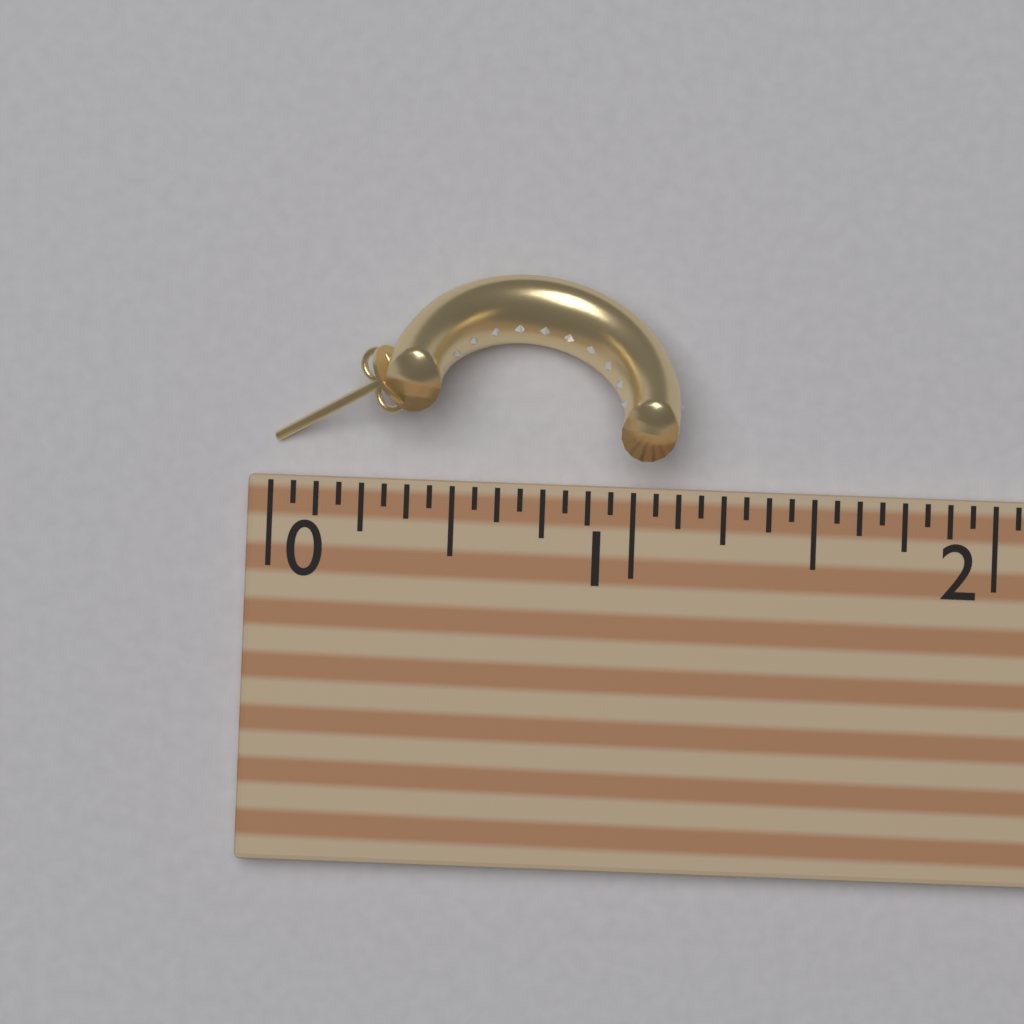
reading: 1.1250 (no unit)
